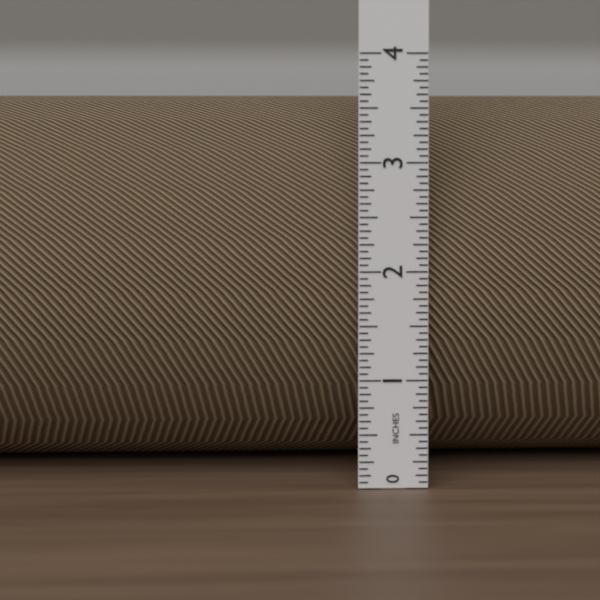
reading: 3.6250 in
